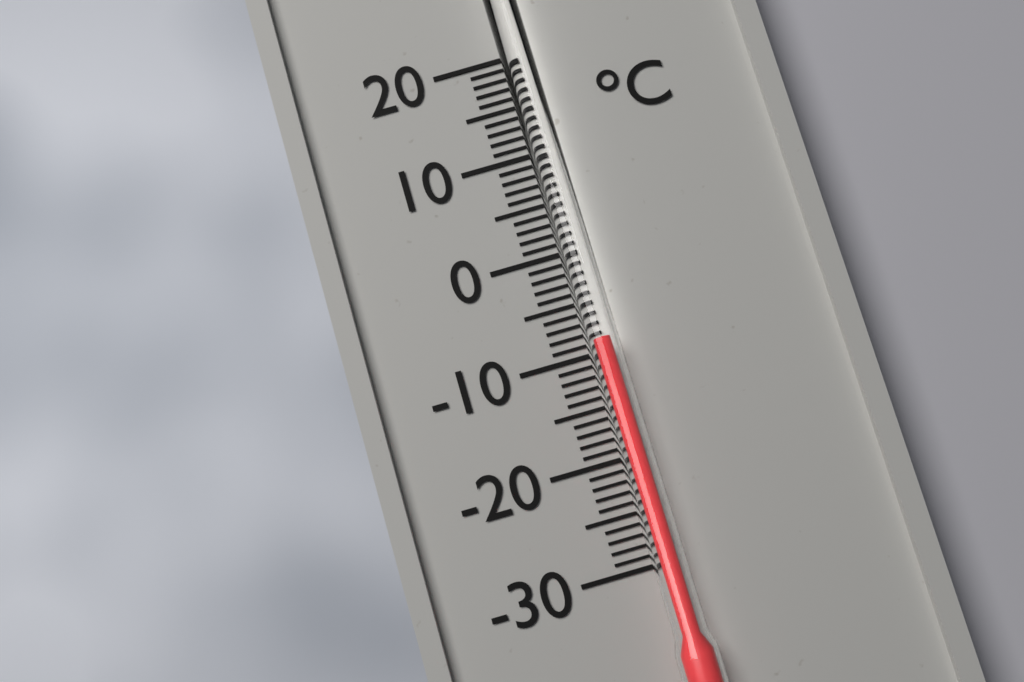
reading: -9 °C
